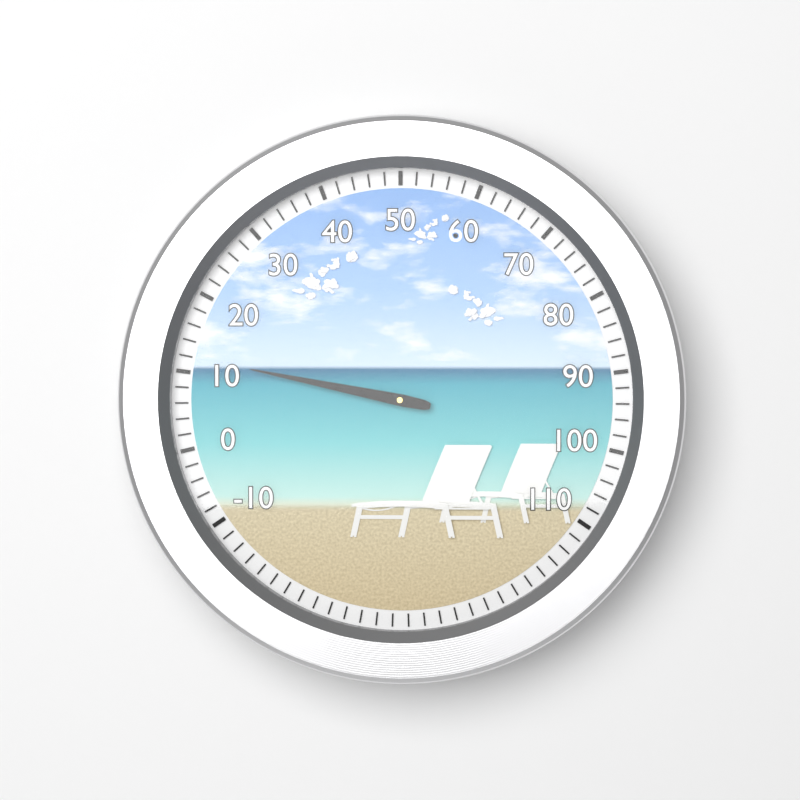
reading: 12 (no unit)
